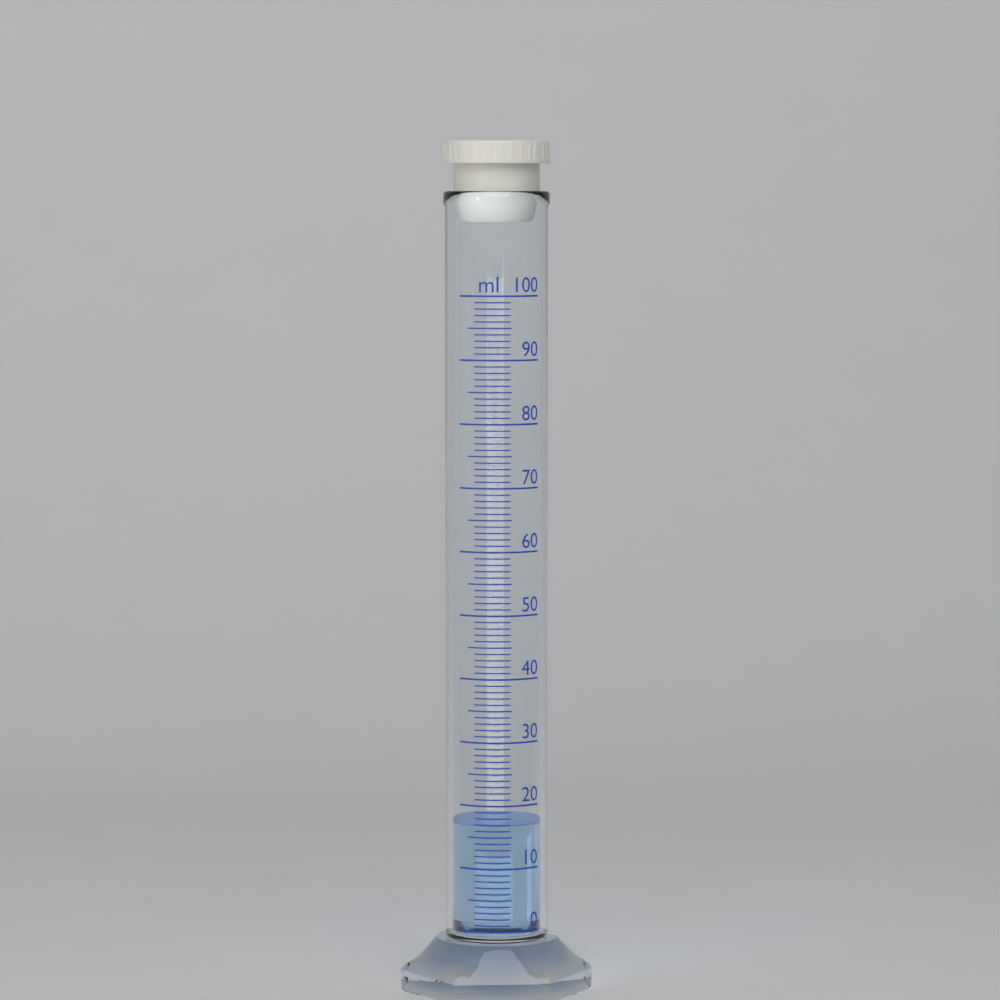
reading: 17 ml
